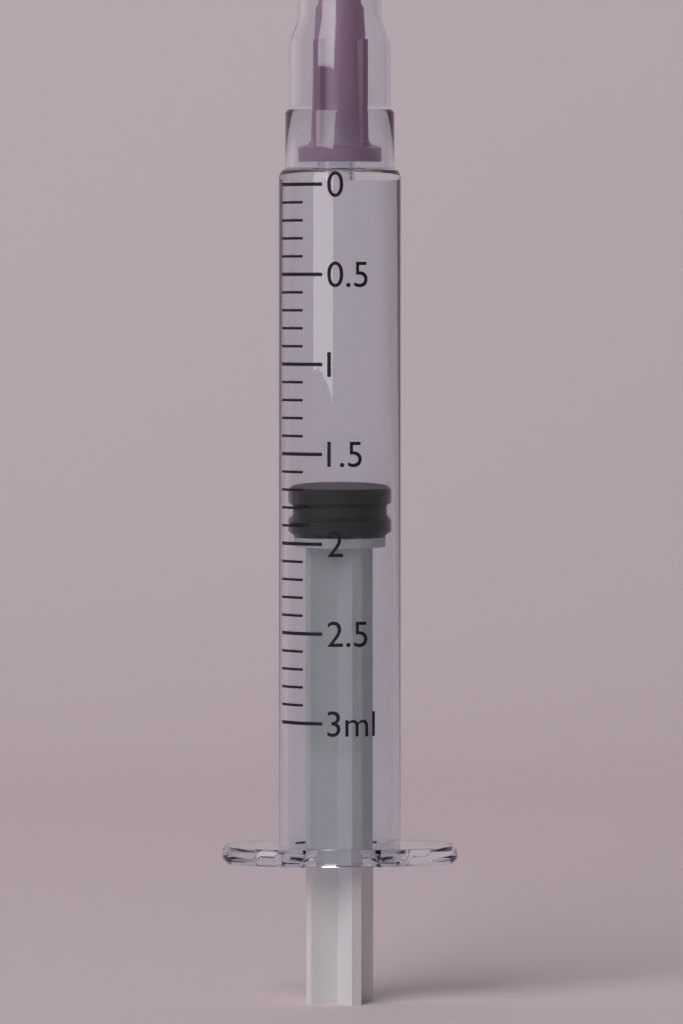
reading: 1.7 ml
